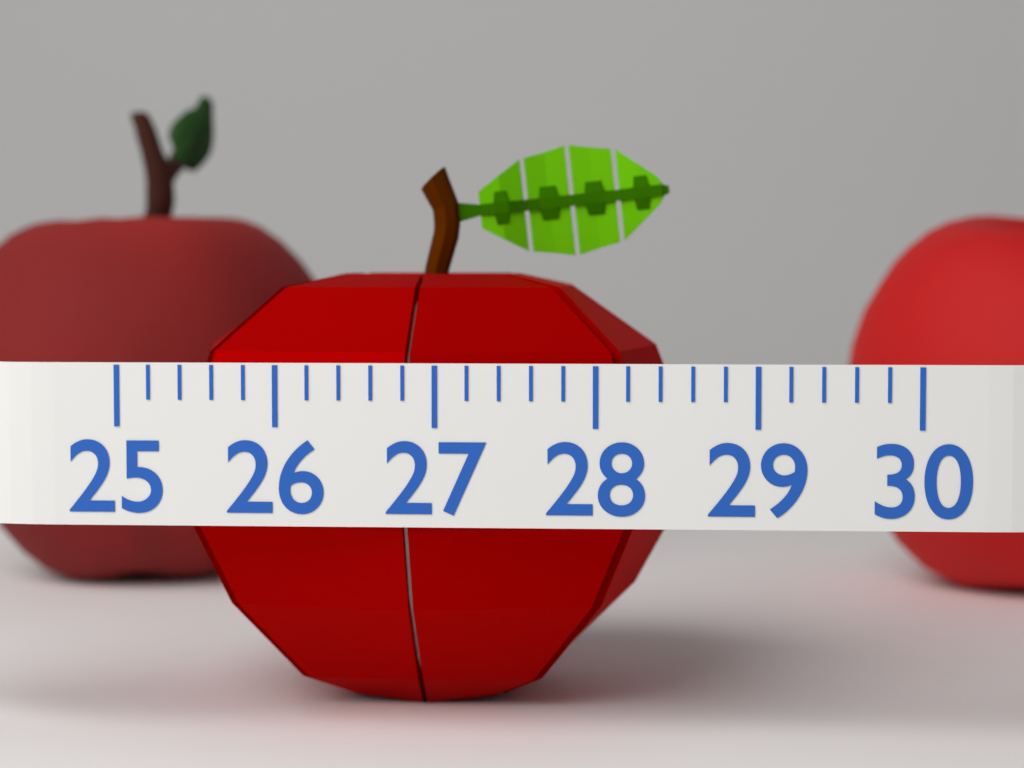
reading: 28.6 (no unit)
